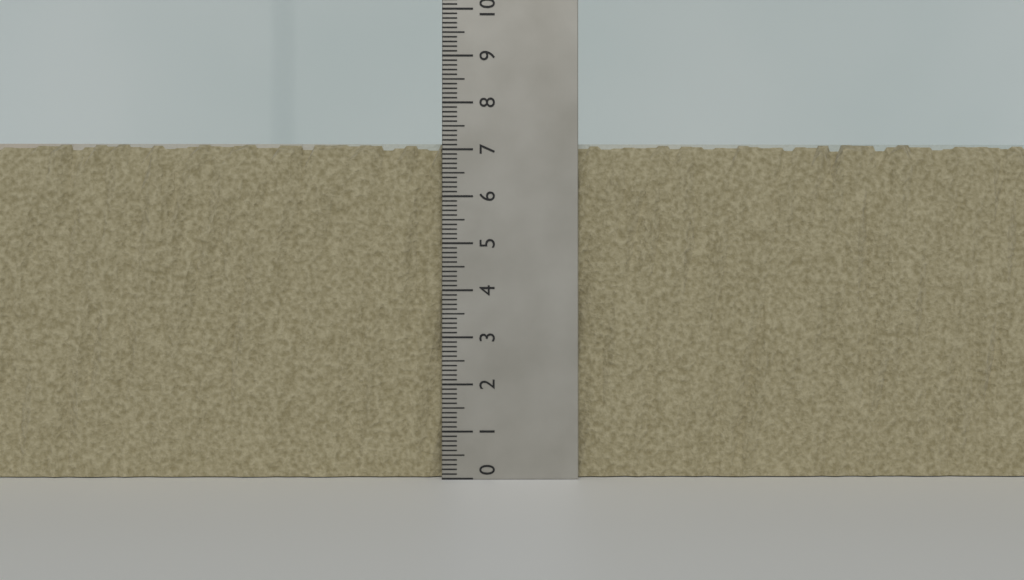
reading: 7.2 (no unit)
